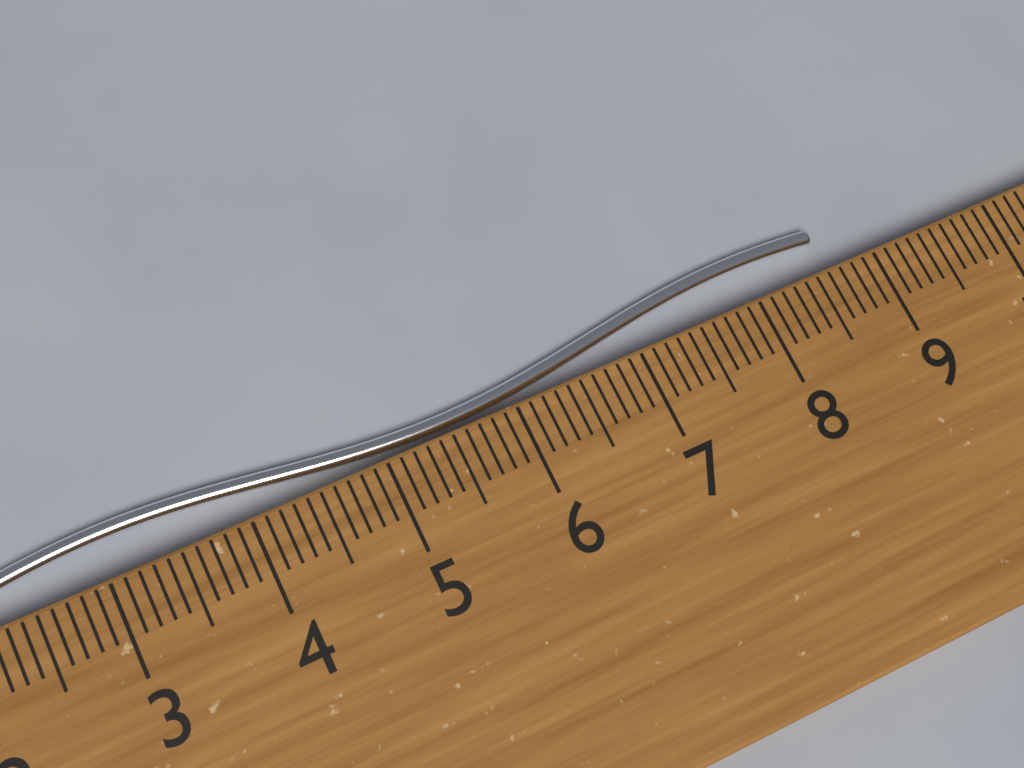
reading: 8.7 cm
